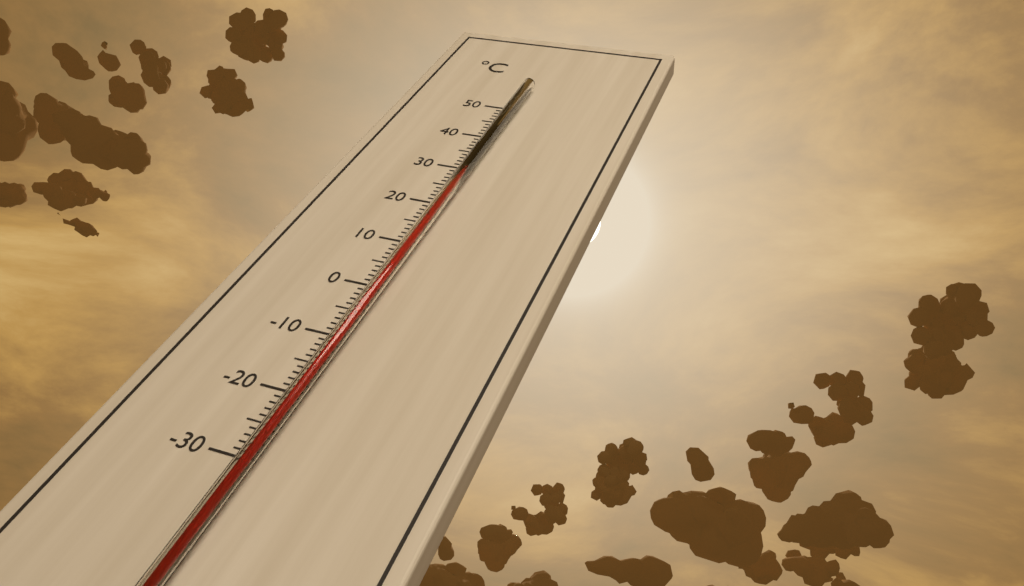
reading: 29 °C
